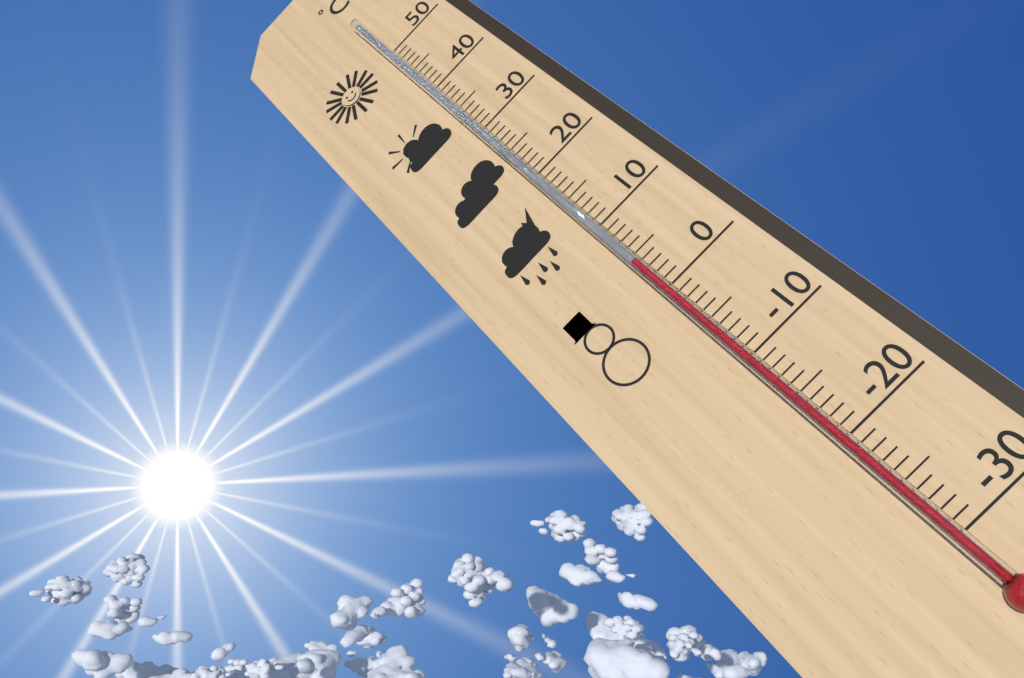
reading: 4 °C
